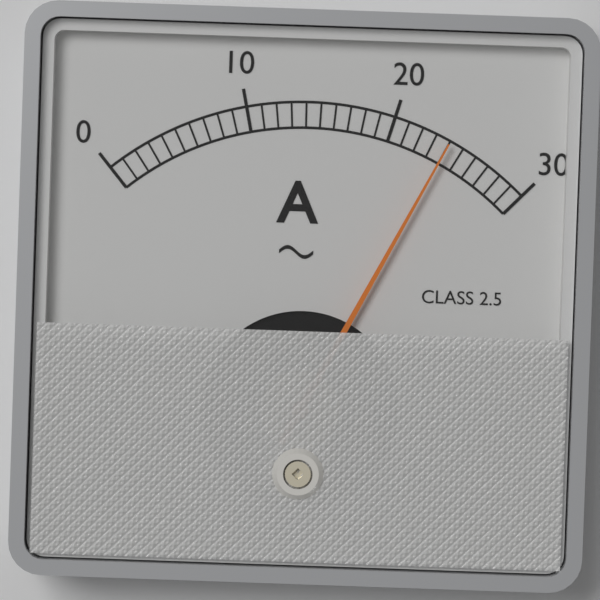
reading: 24 A
